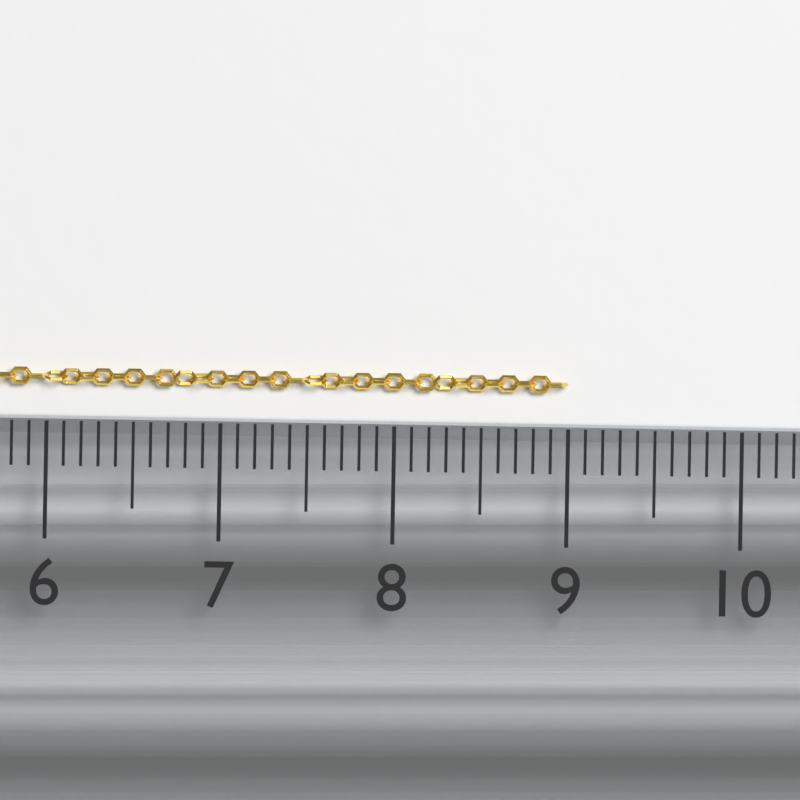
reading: 9.0 (no unit)
